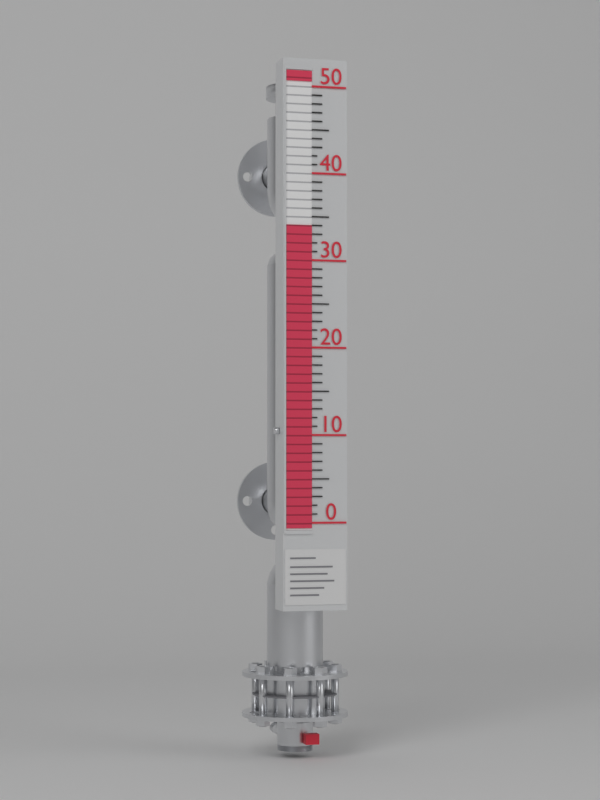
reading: 34 (no unit)
